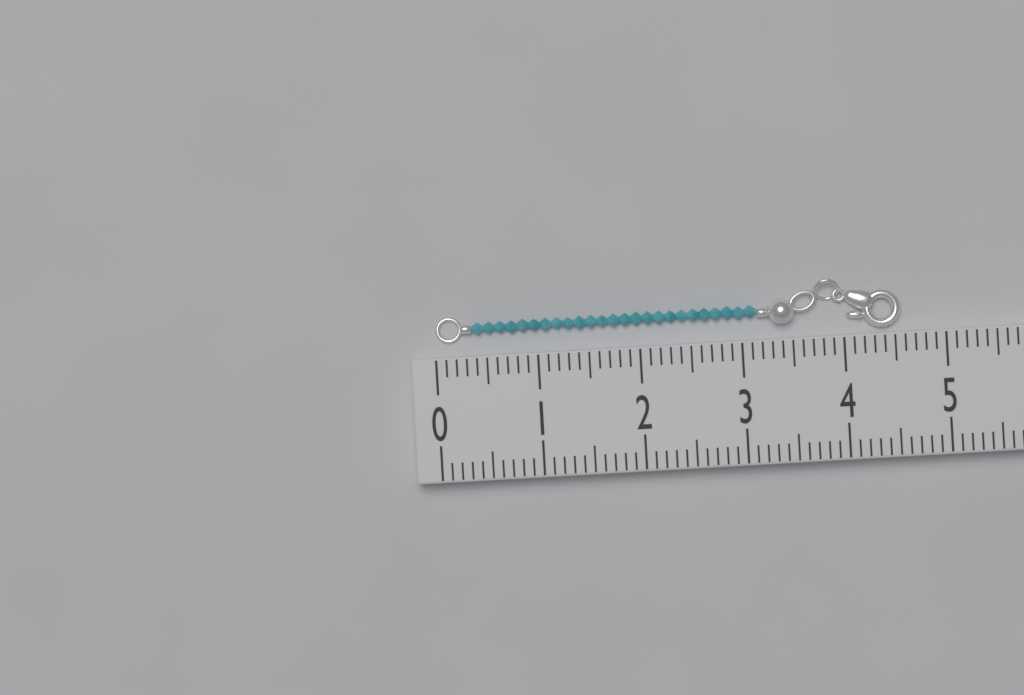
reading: 4.6 (no unit)
